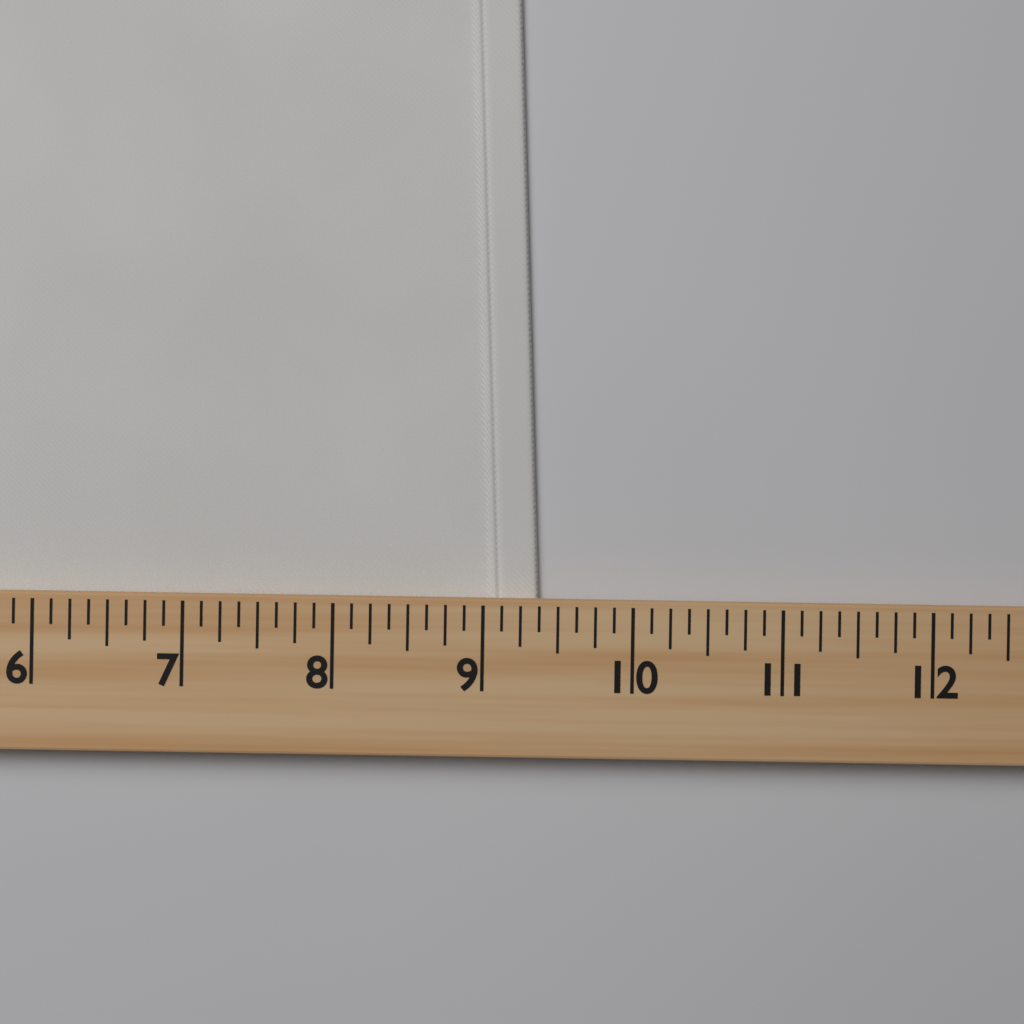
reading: 9.375 (no unit)
